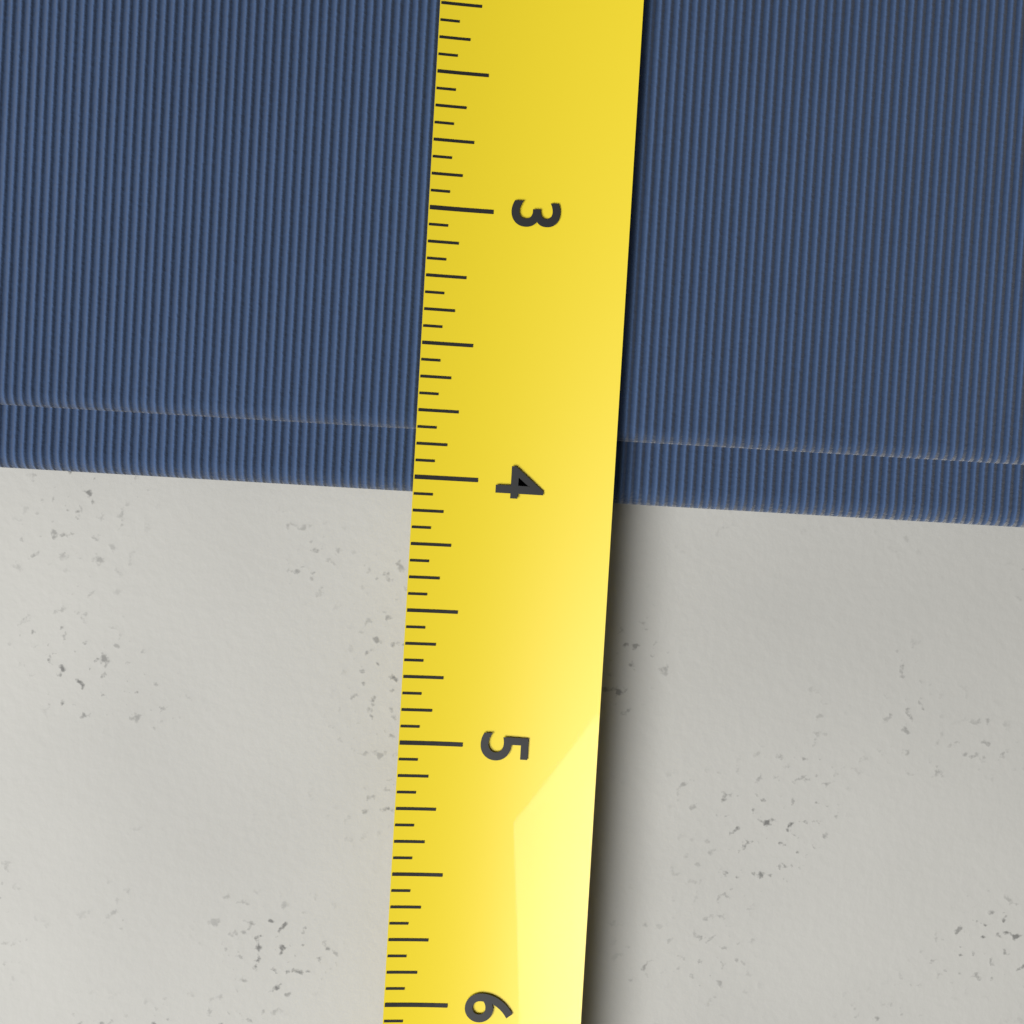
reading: 4.0625 (no unit)
